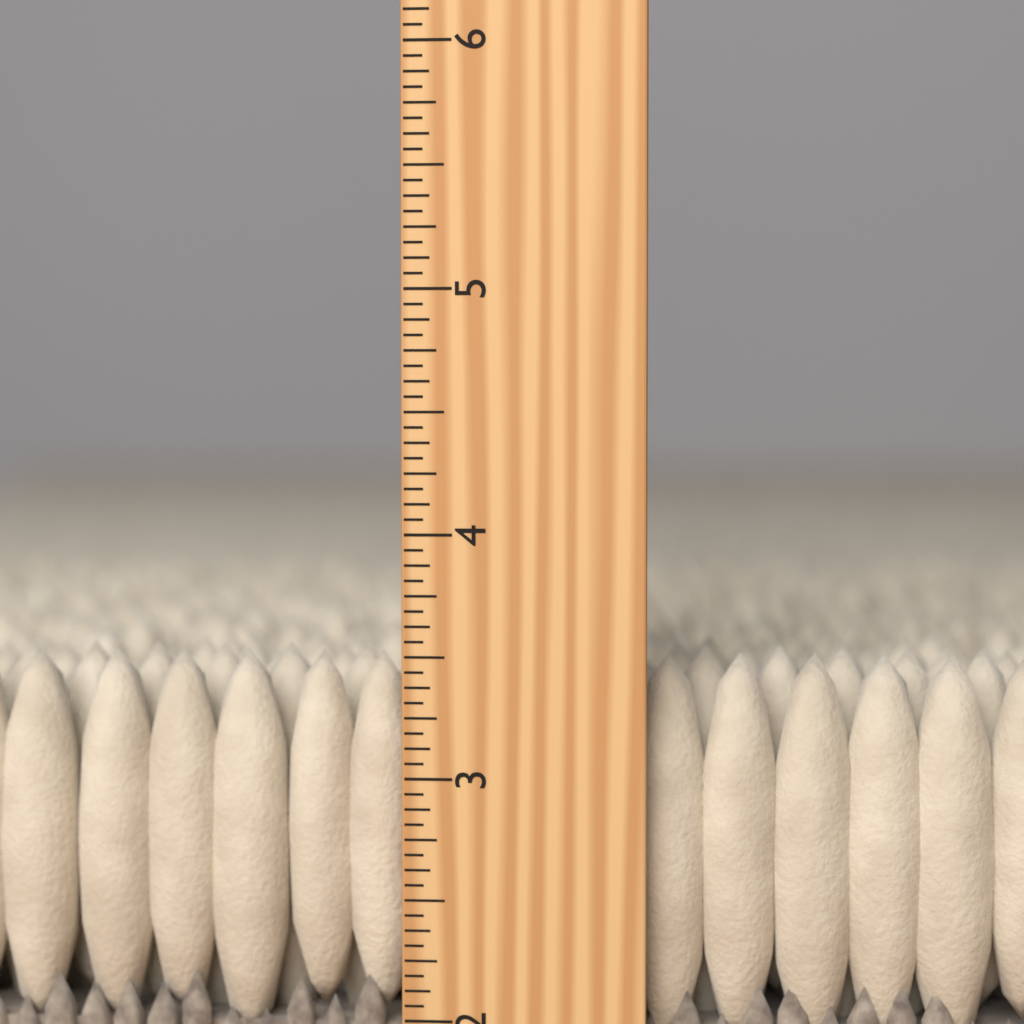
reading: 3.5000 inch
